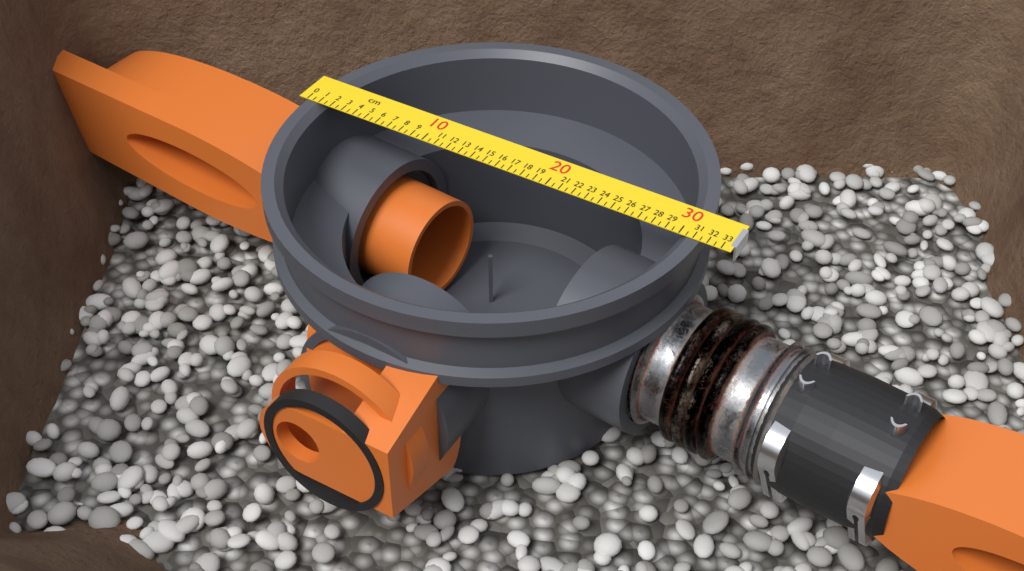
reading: 31.5 cm
